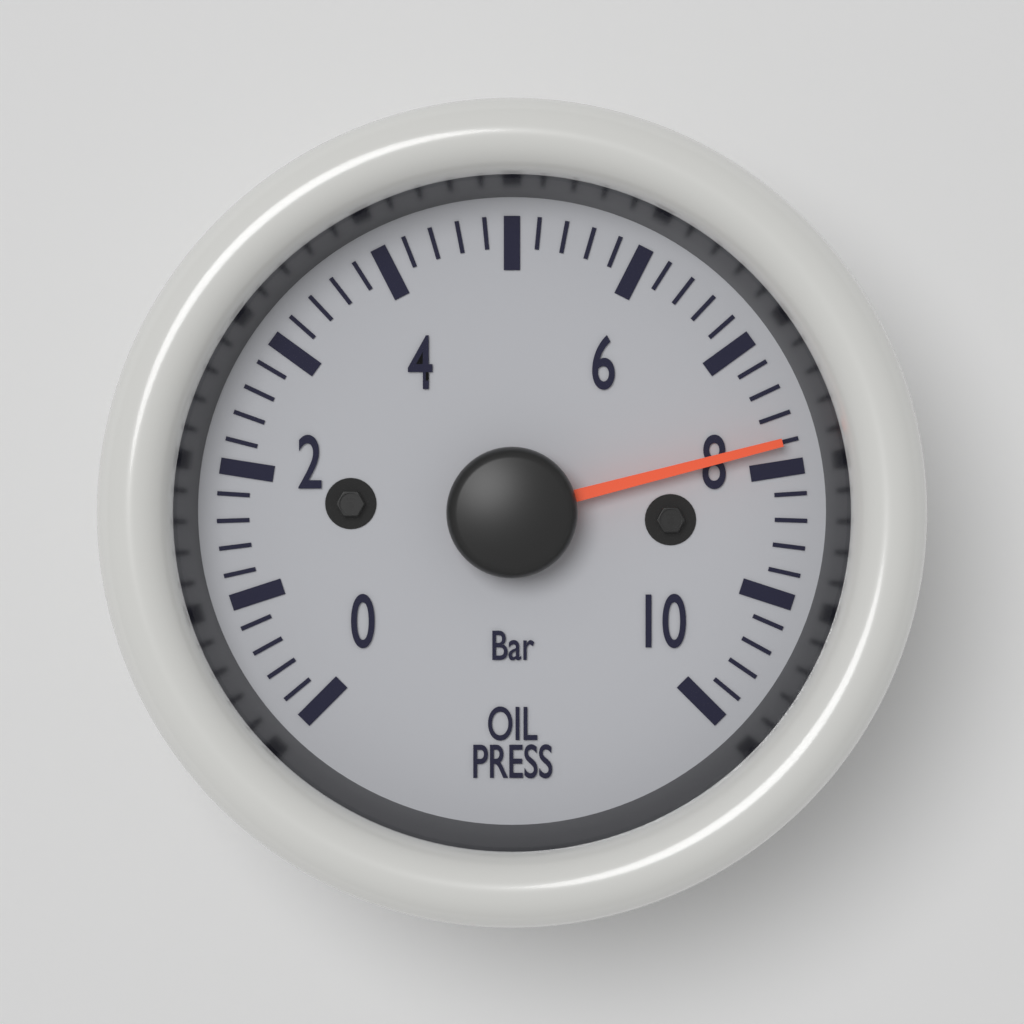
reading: 7.8 bar
